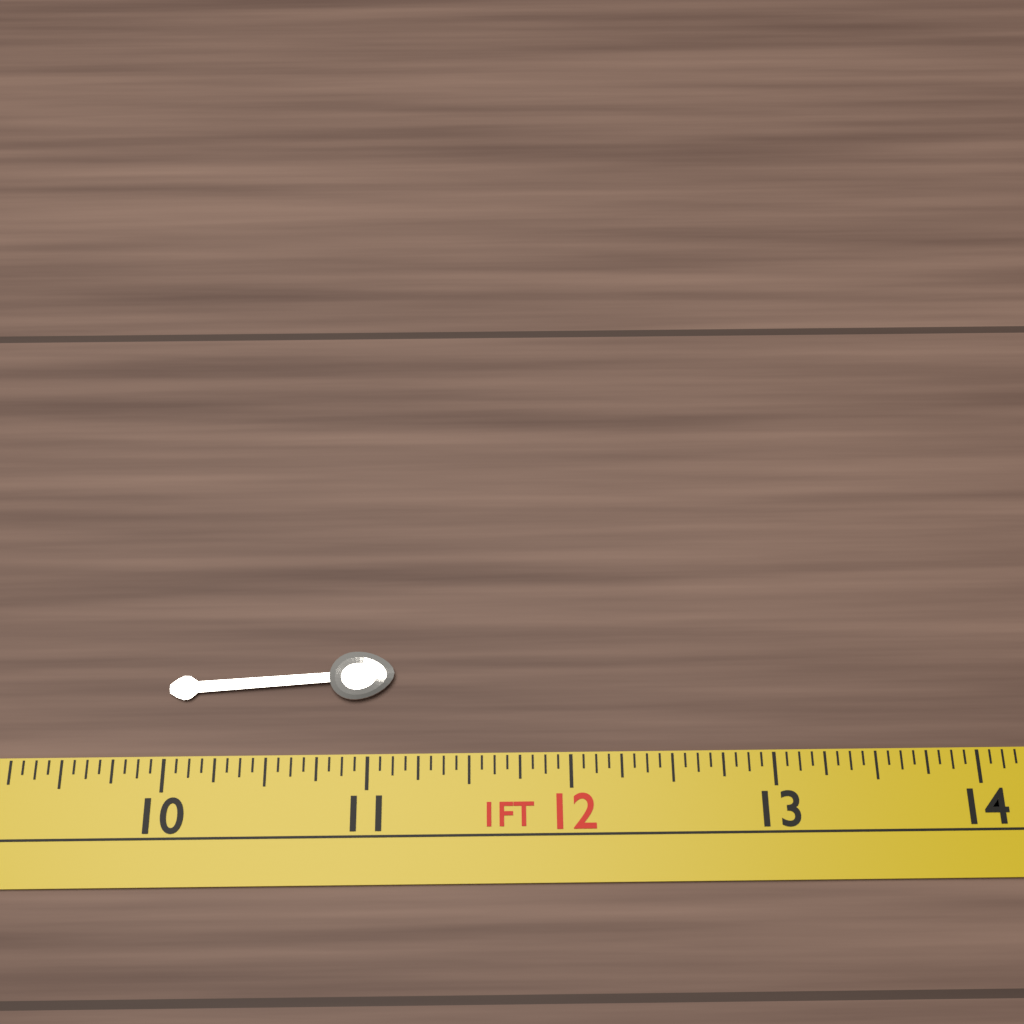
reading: 11.1250 in
